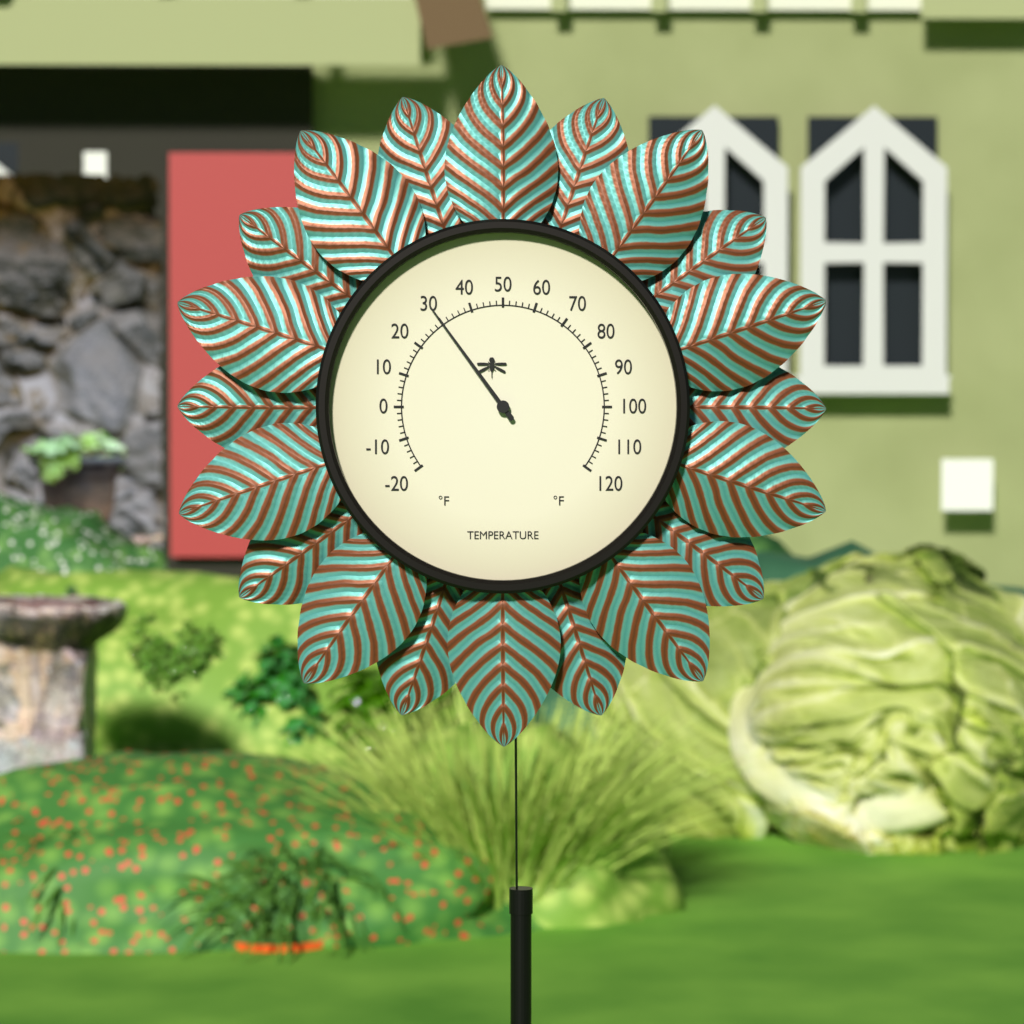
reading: 30 °F
